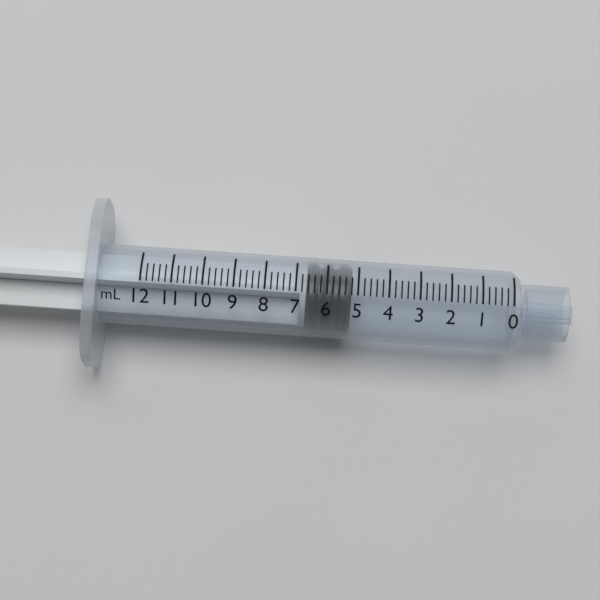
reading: 5.2 mL
